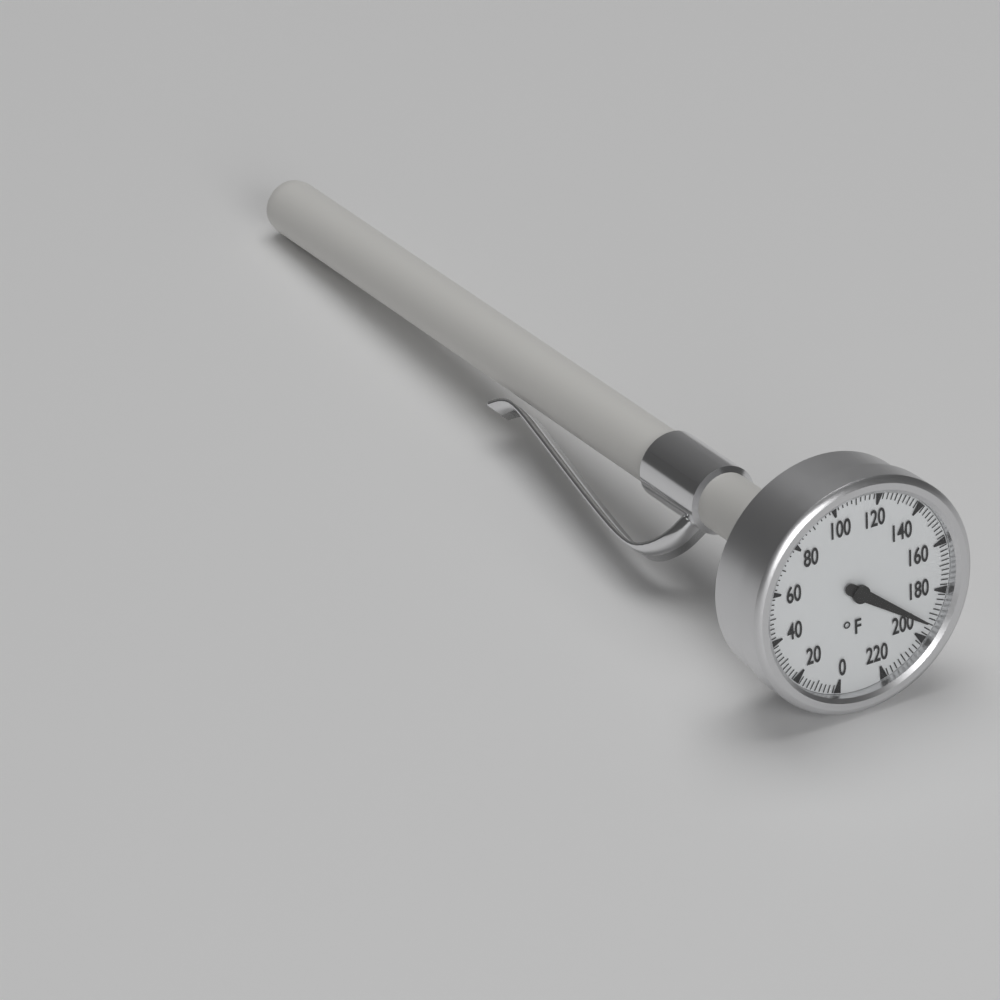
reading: 194 °F
